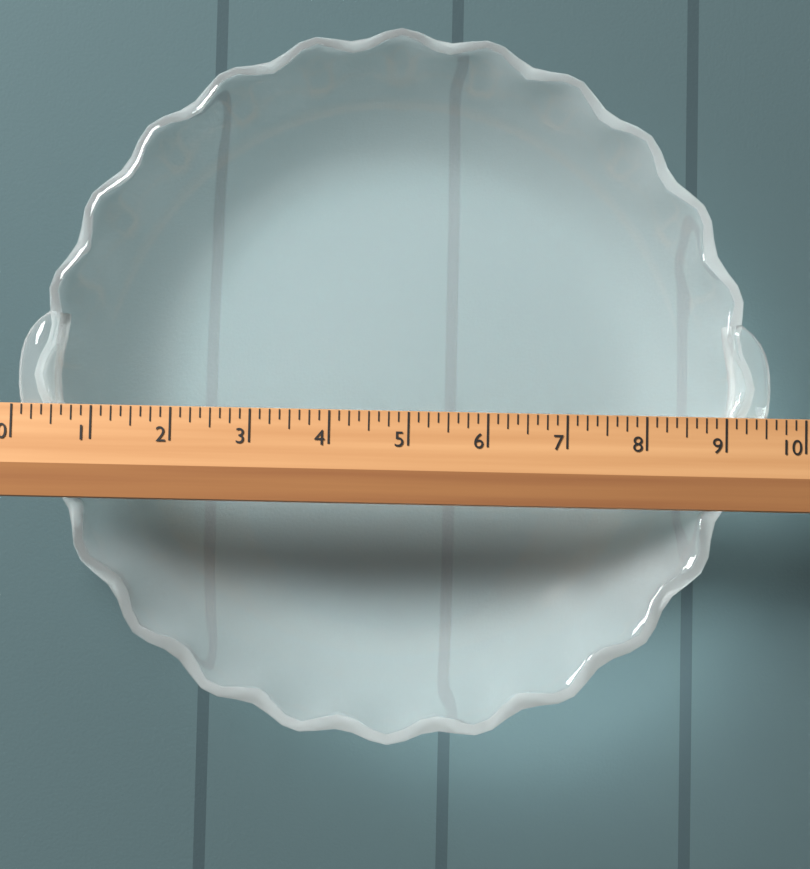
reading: 9.625 (no unit)
